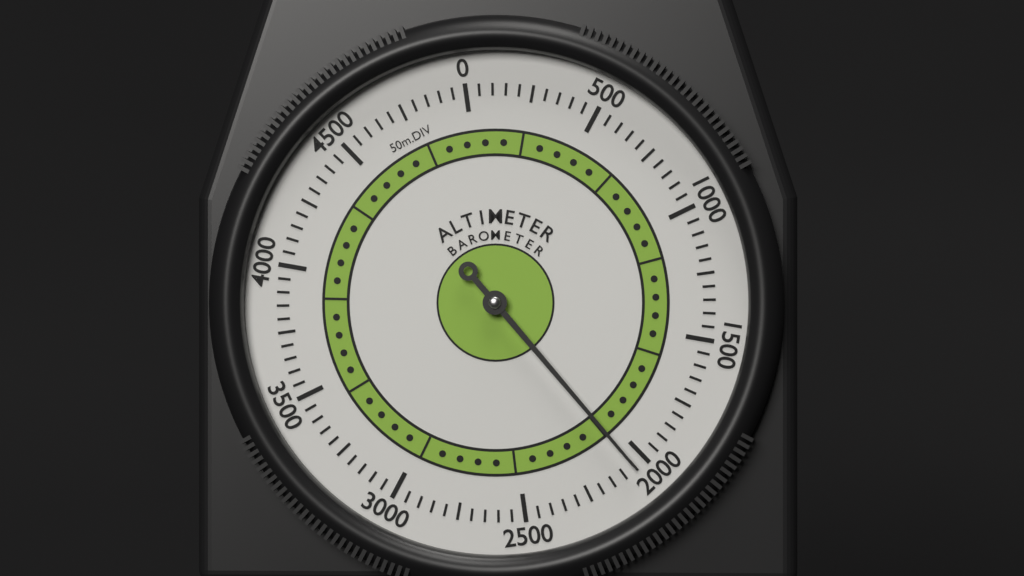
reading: 2050 m
